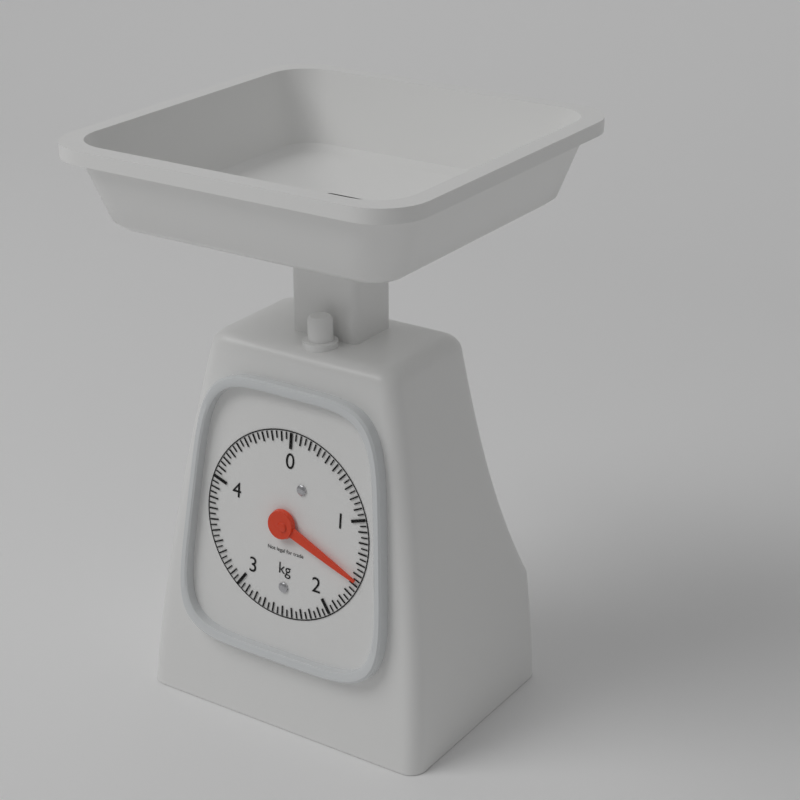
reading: 1.55 kg
